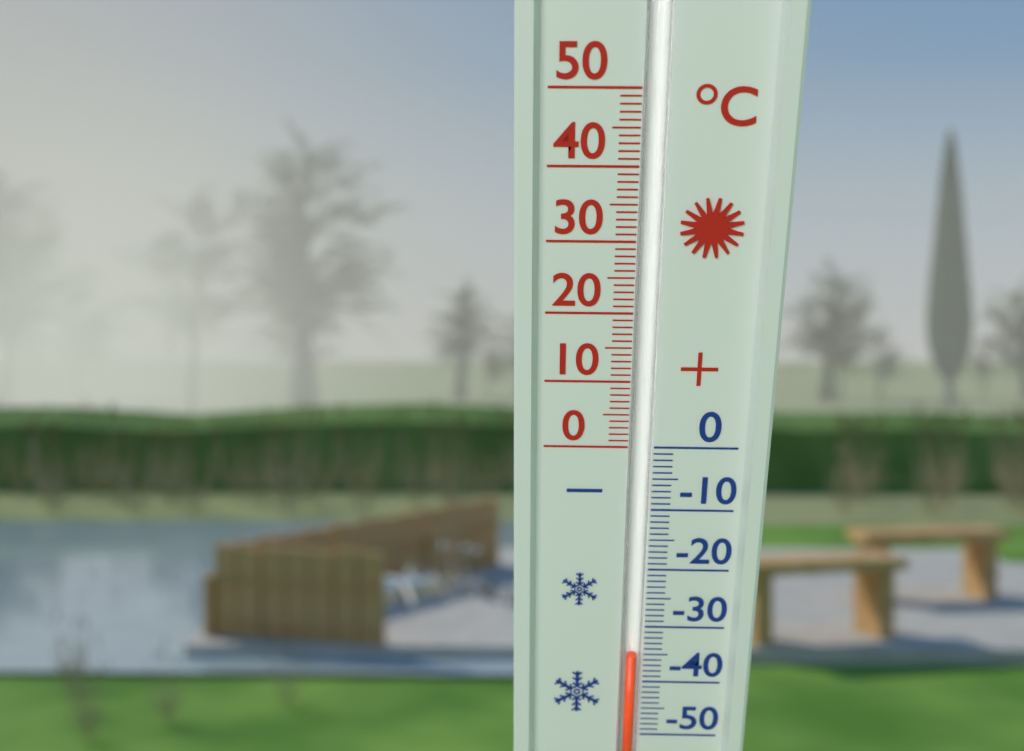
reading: -35 °C
